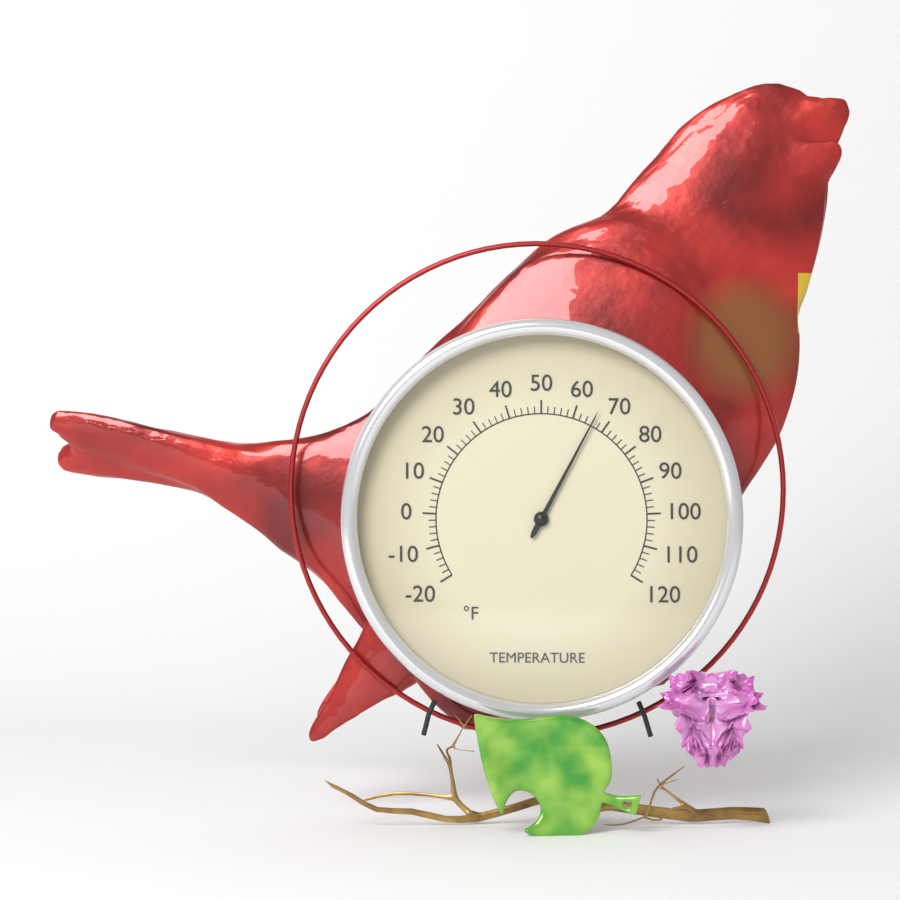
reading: 66 °F
